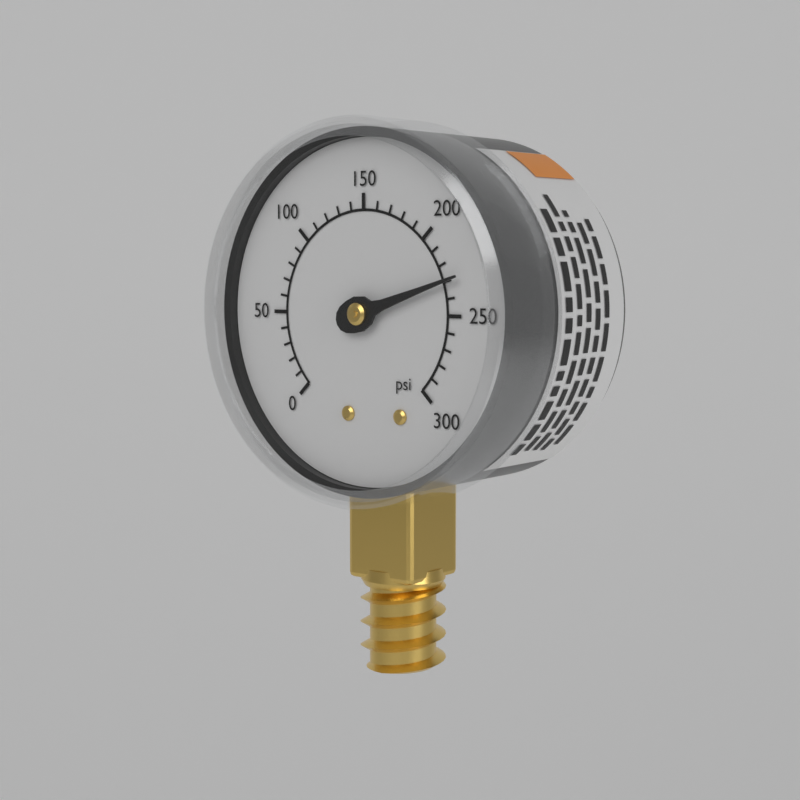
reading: 230 psi
